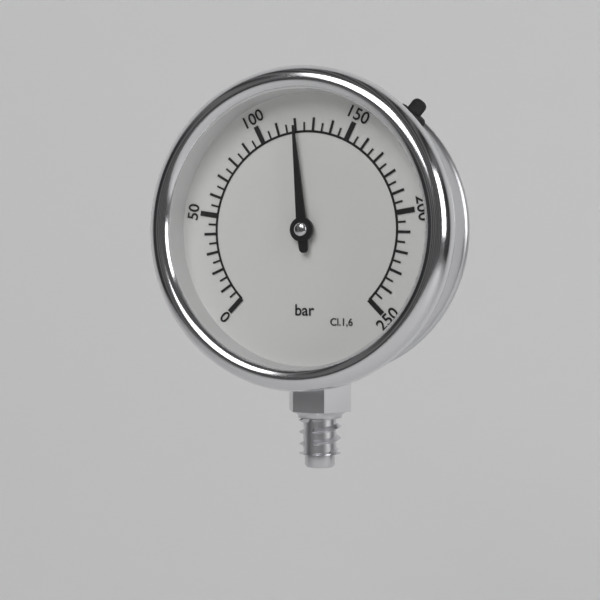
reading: 120 bar
